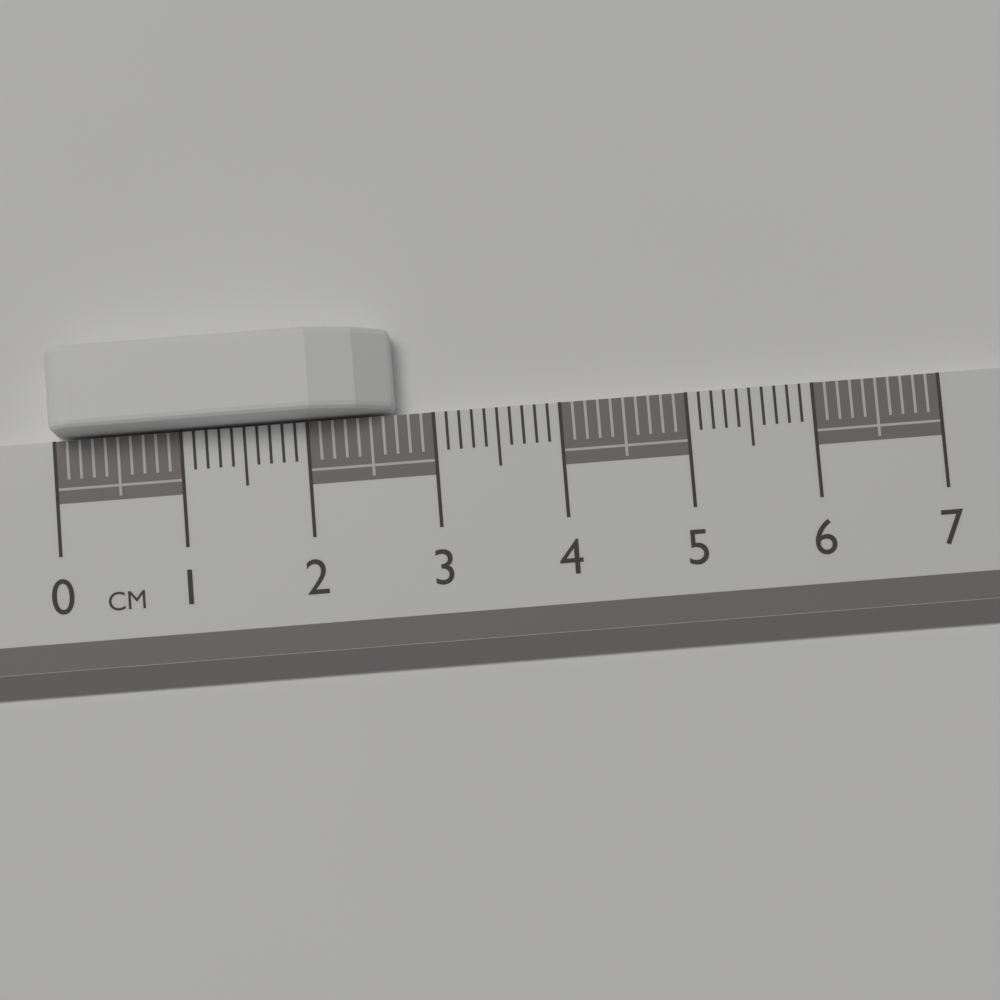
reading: 2.7 cm
